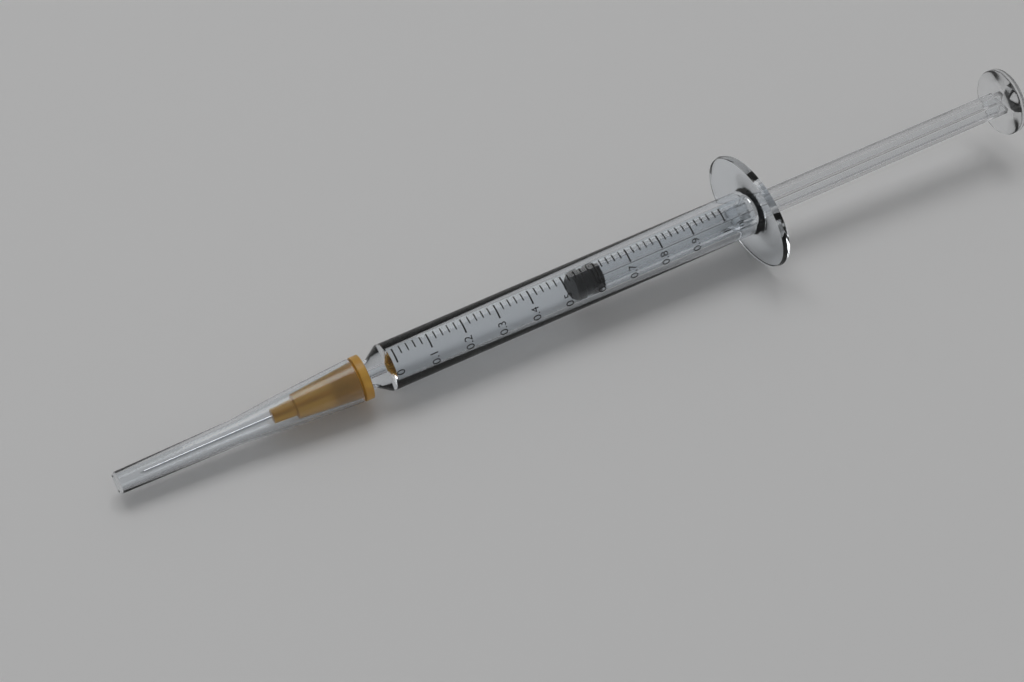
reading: 0.54 ml
